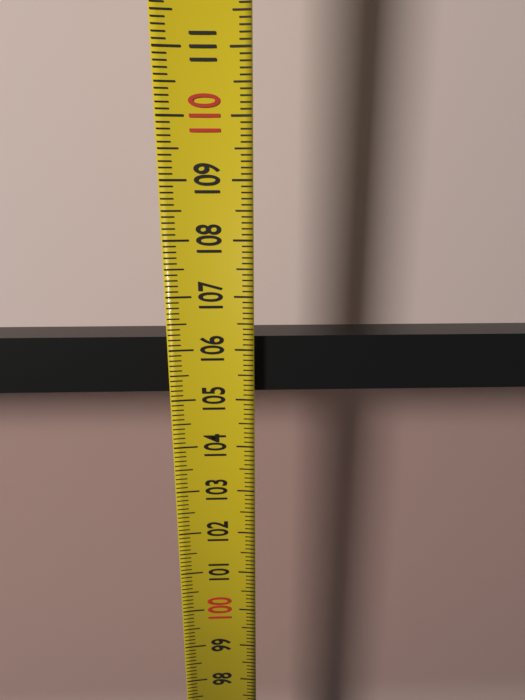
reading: 106.2 (no unit)
